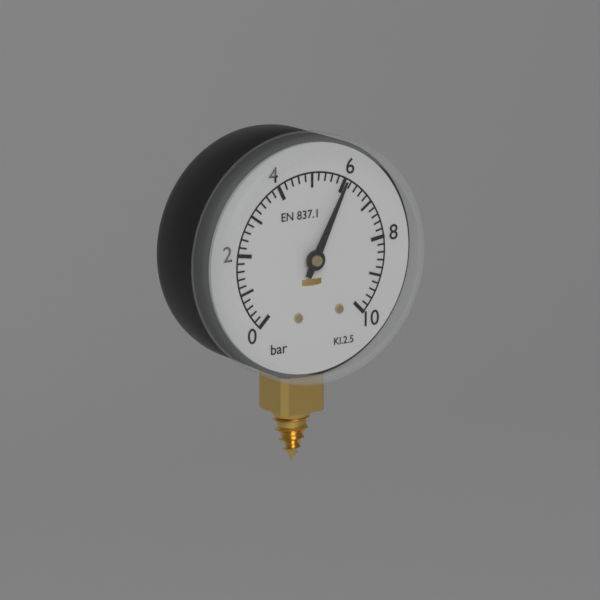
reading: 6.0 bar
